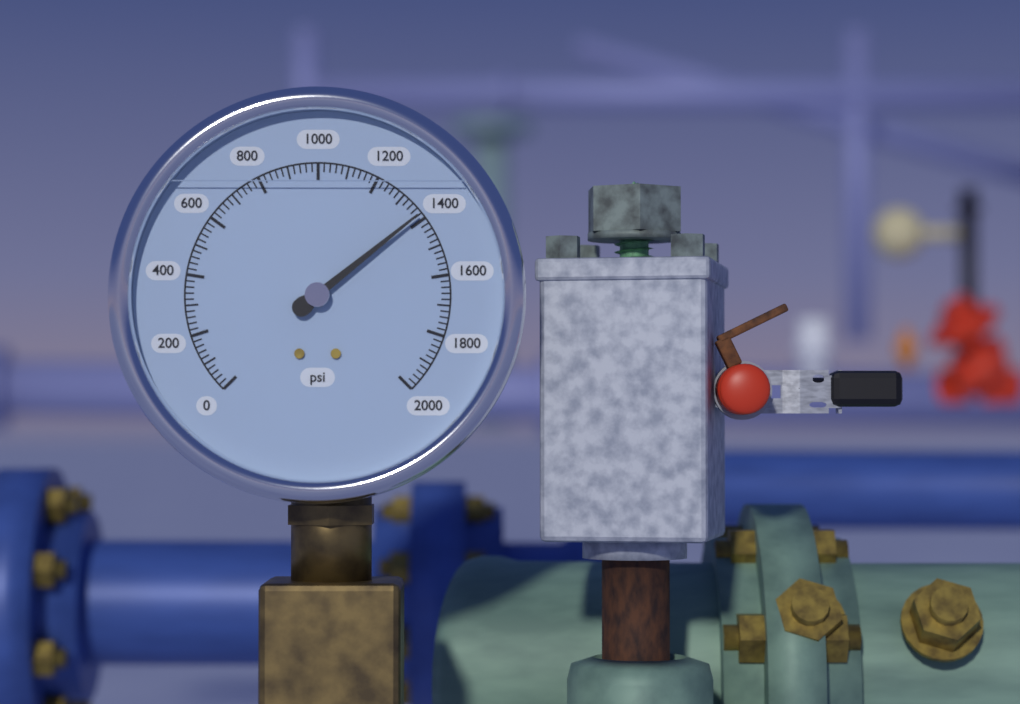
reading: 1380 psi
